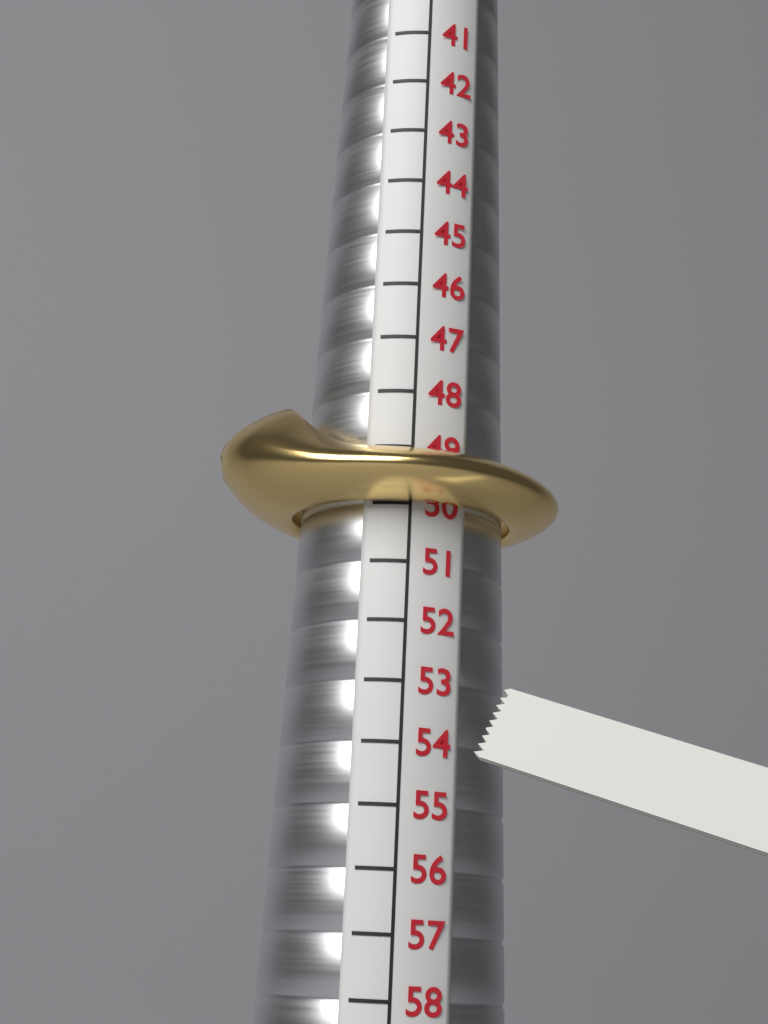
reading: 50 (no unit)
